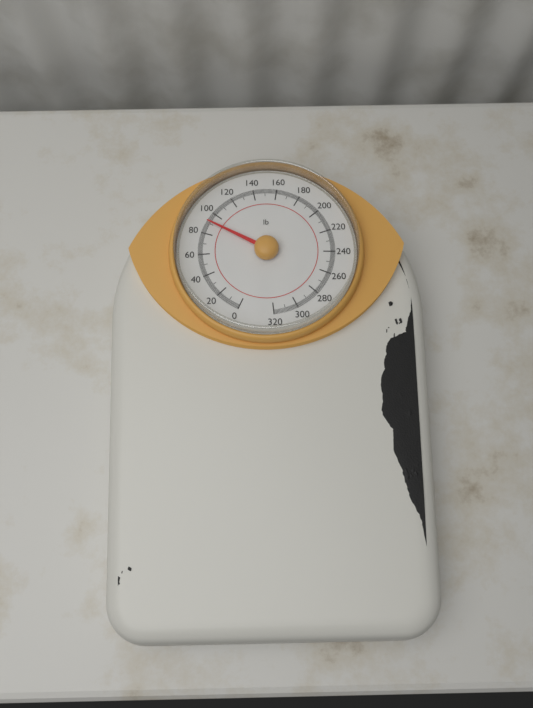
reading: 91 lb
